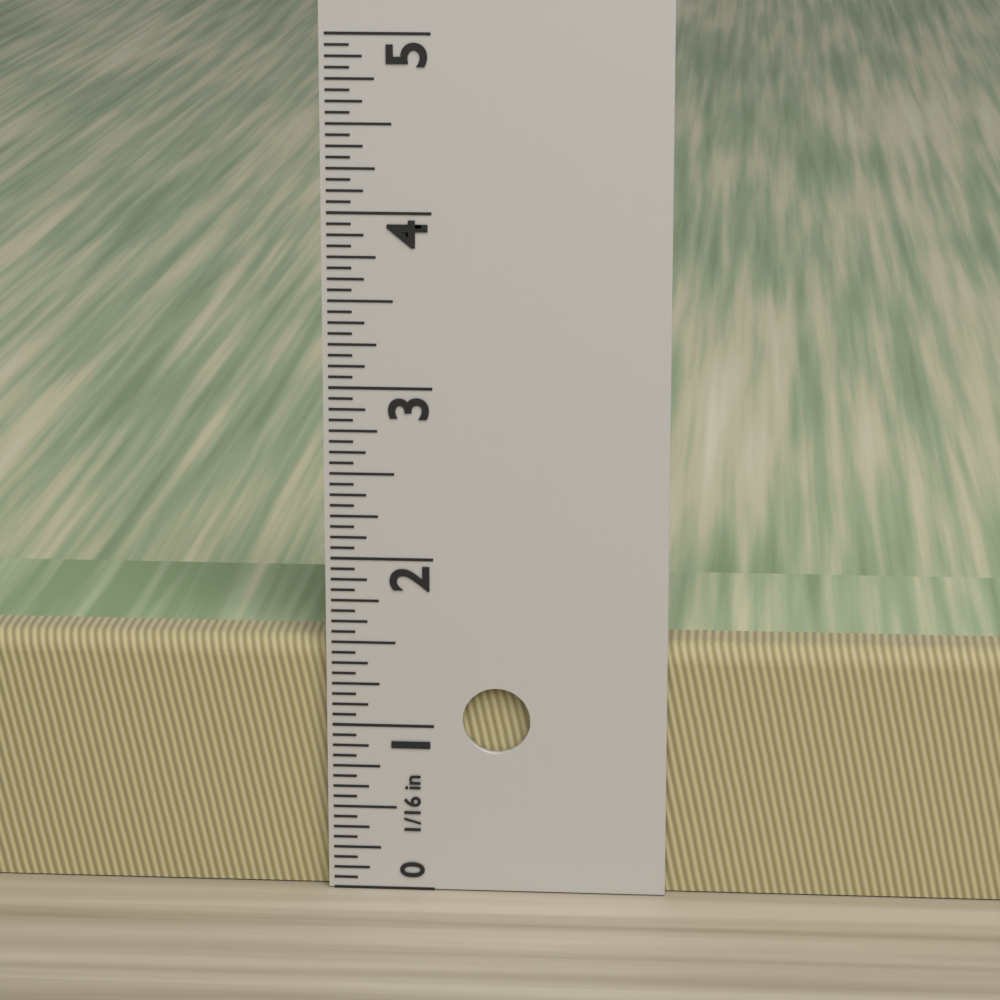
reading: 1.5000 in
